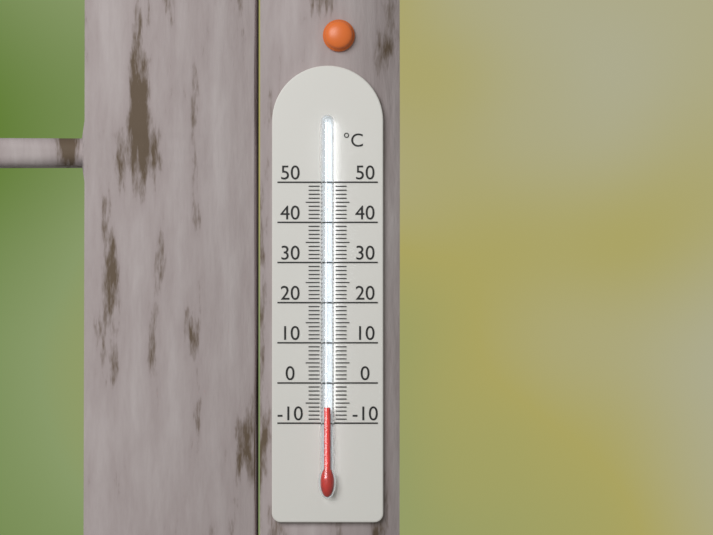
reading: -6 °C
